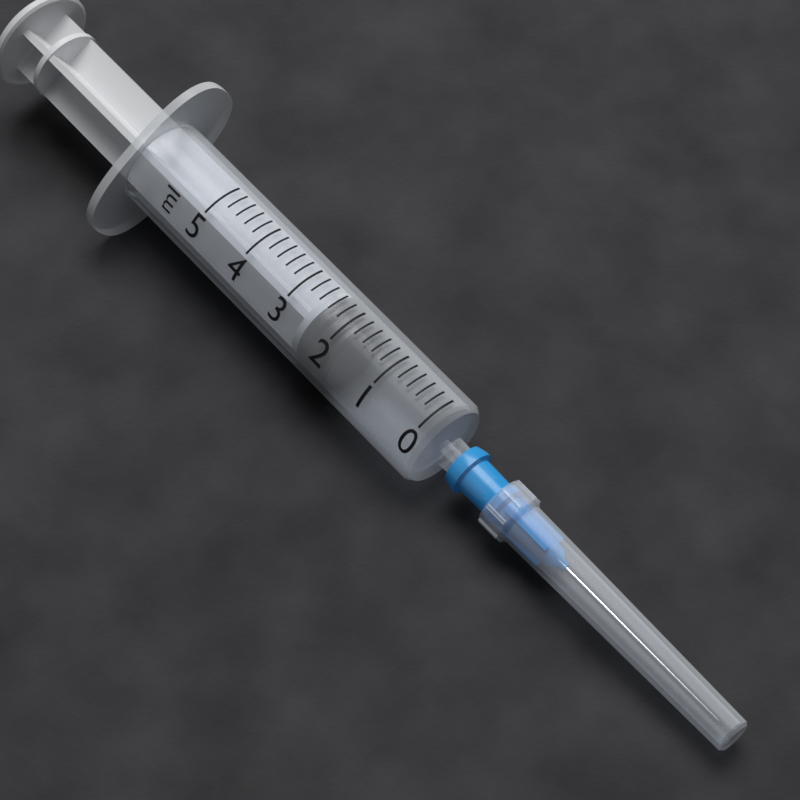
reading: 1.8 ml
